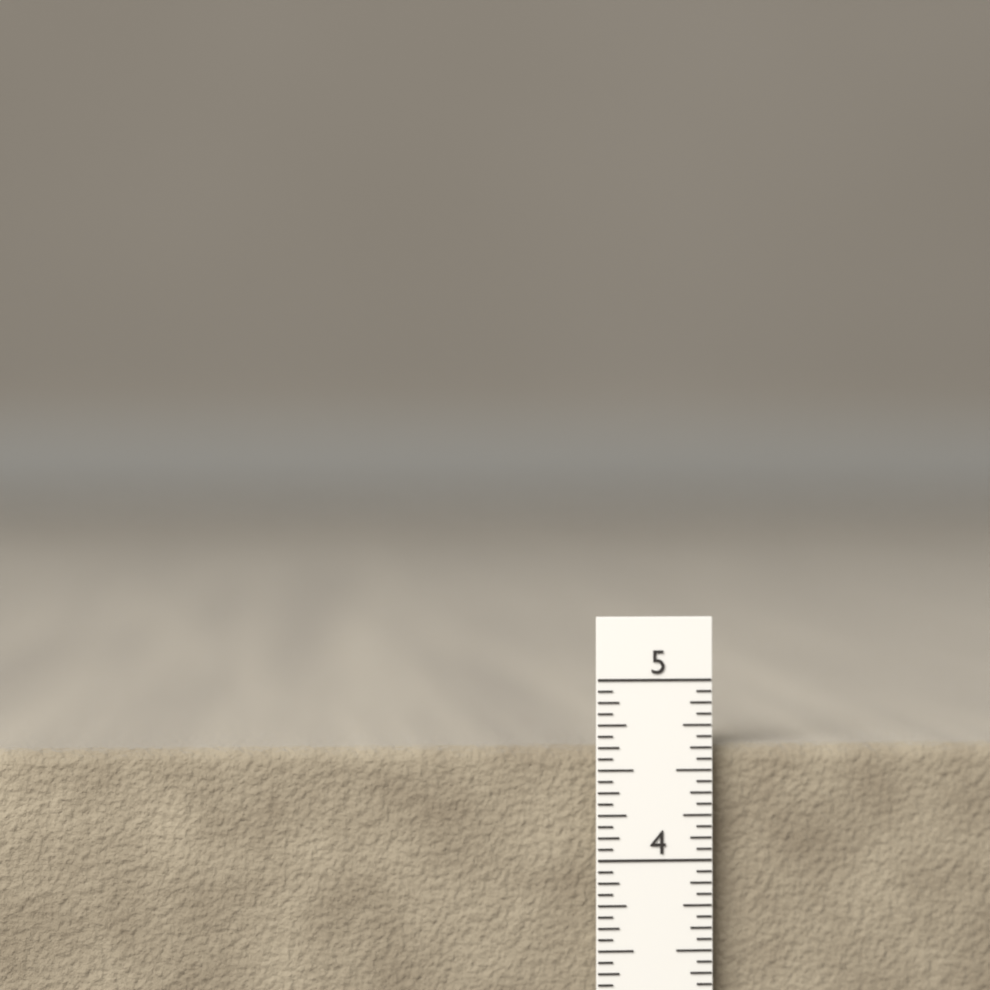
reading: 4.6250 in
